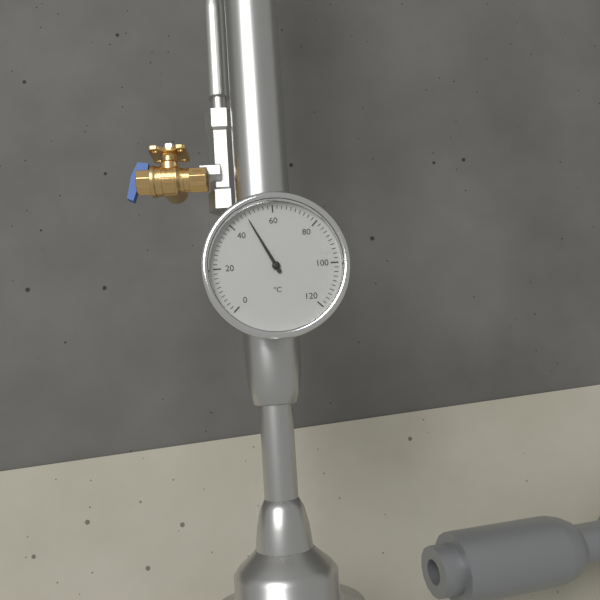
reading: 48 °C
